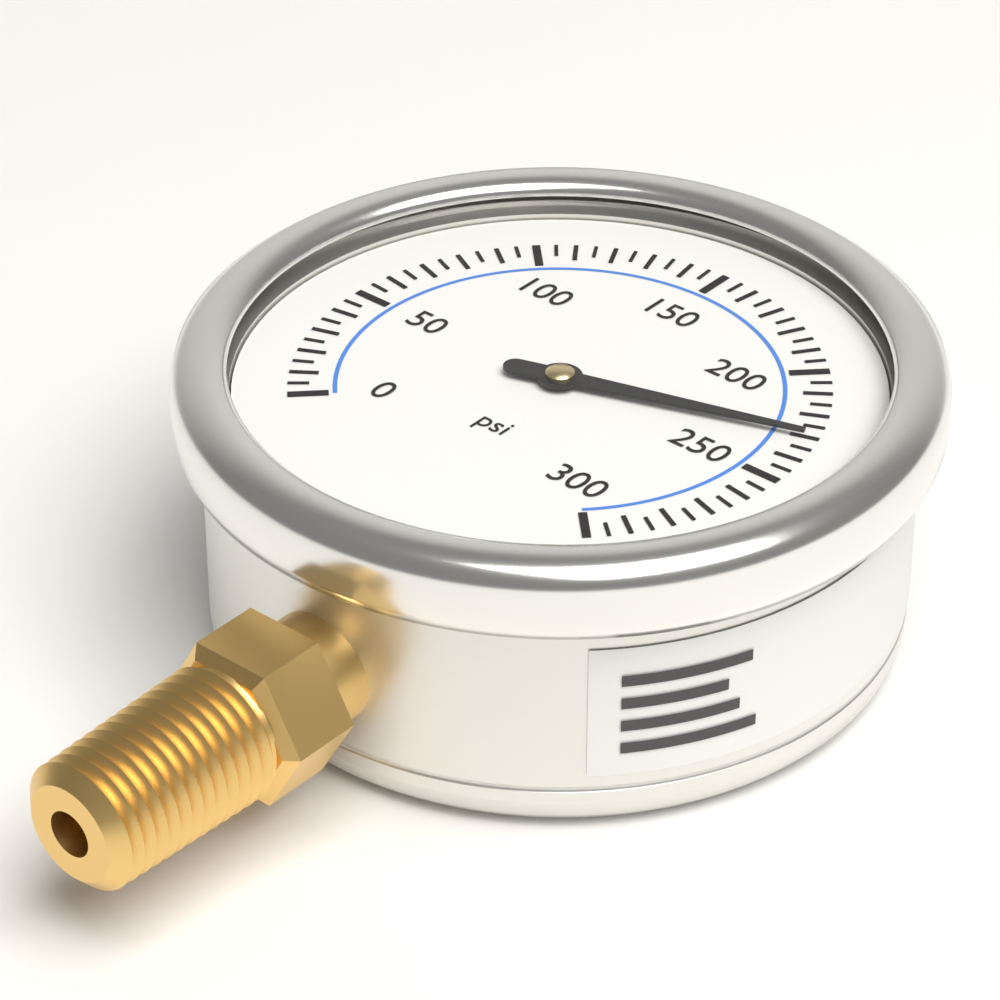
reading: 230 psi
